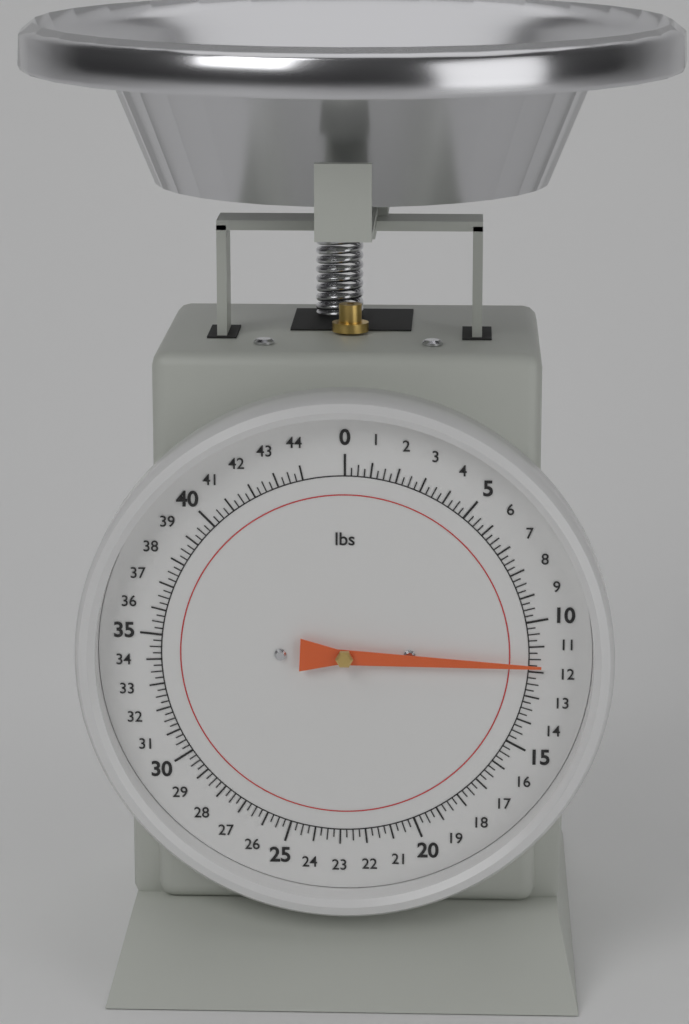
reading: 11.75 lbs
